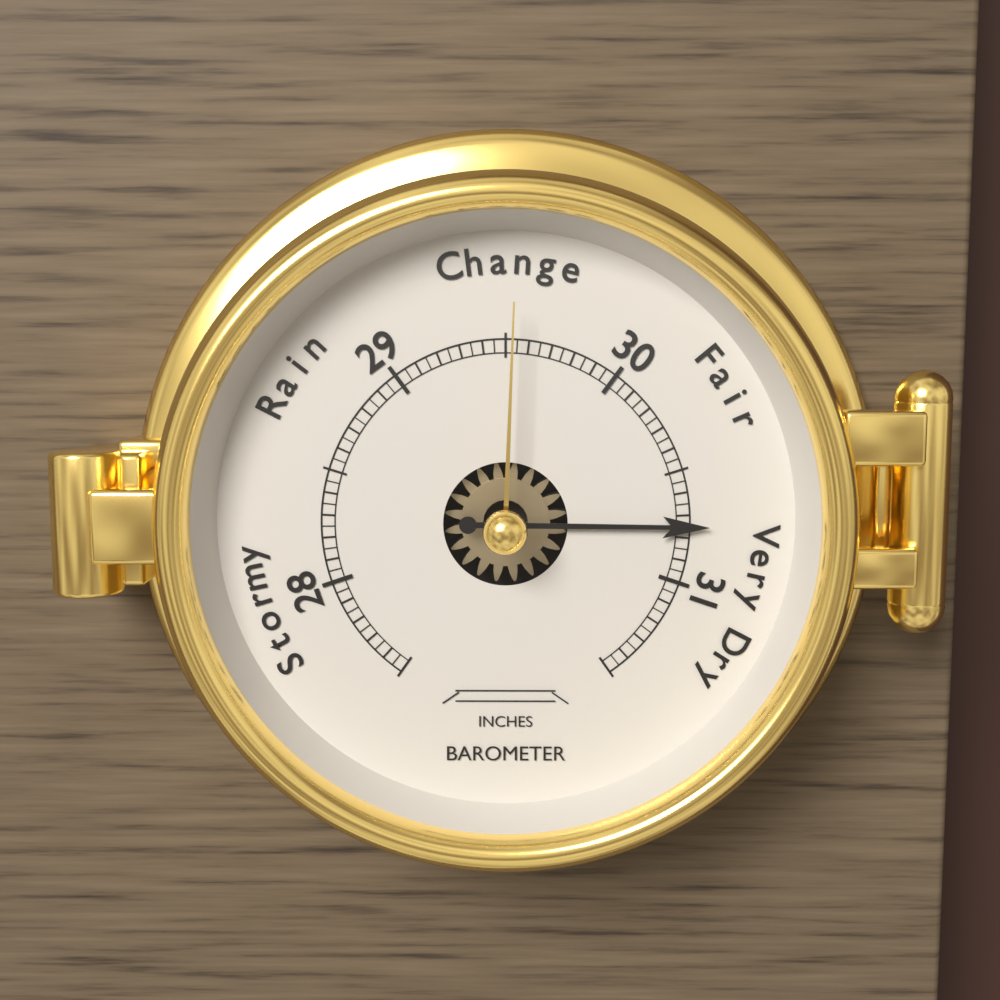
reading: 30.75 inches
